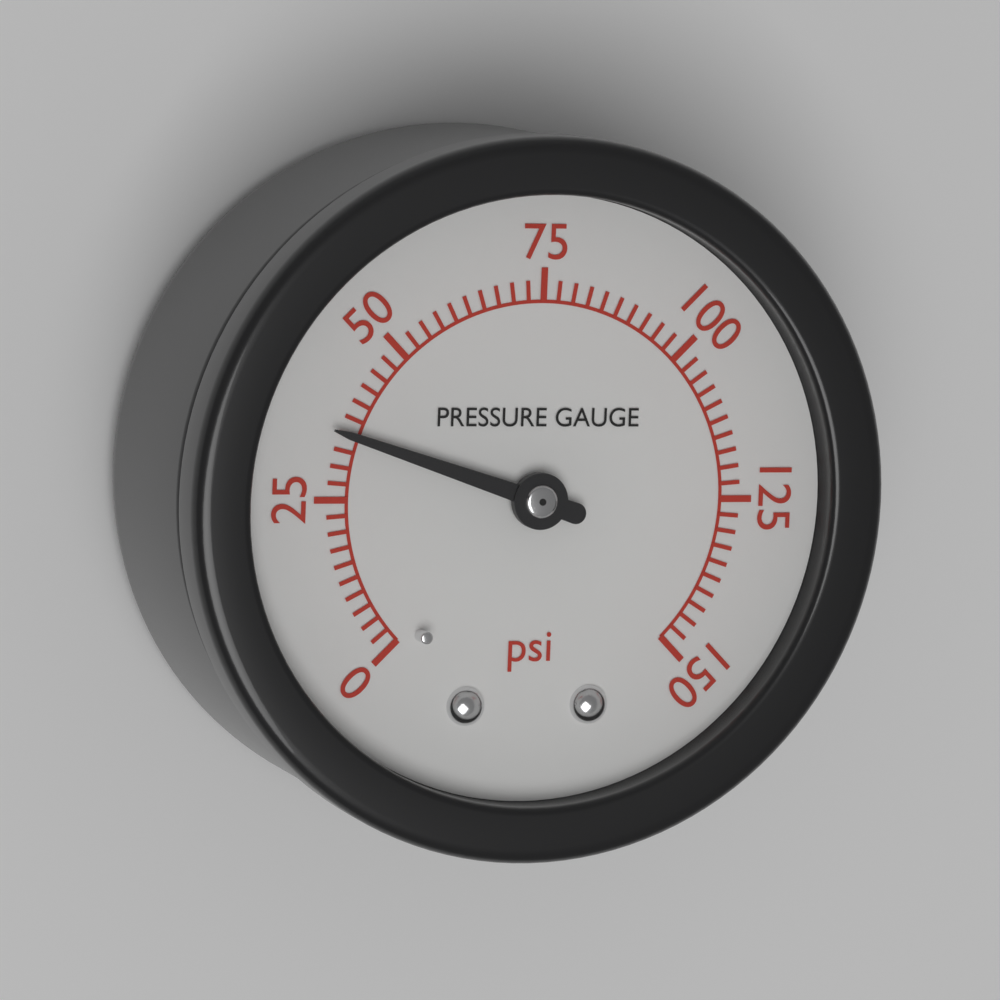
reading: 35.0 psi
